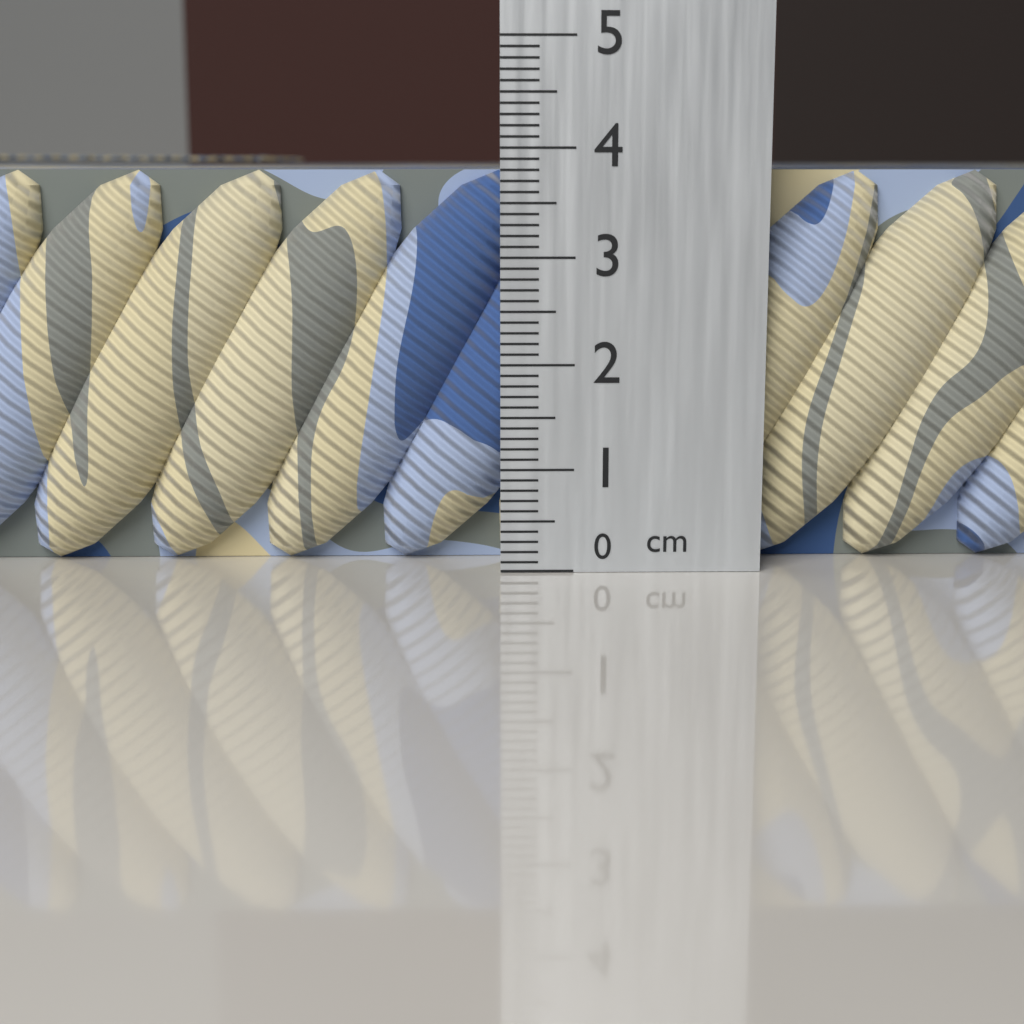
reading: 3.8 cm
